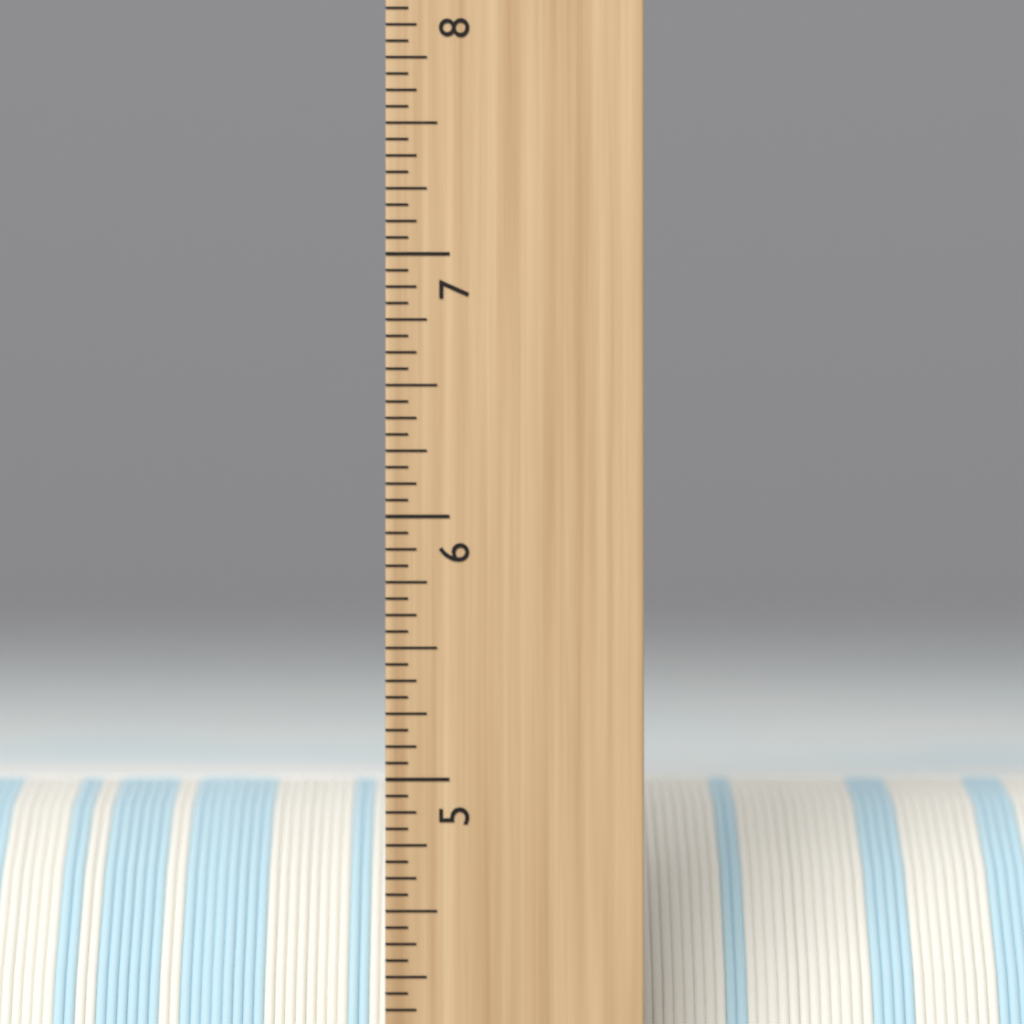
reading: 4.9375 inch
